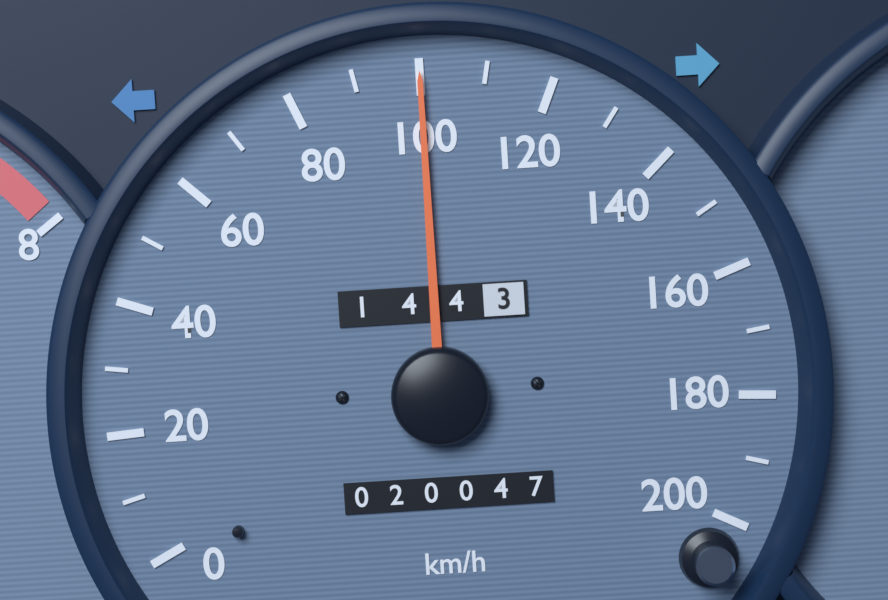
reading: 100 km/h
